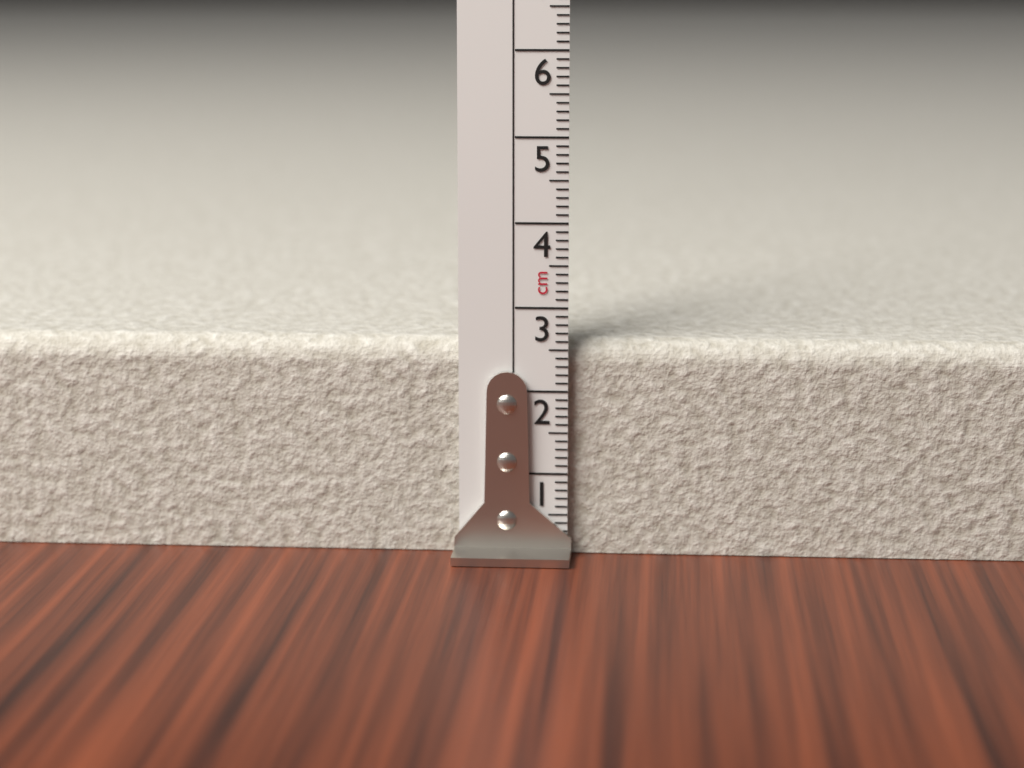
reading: 2.6 cm
